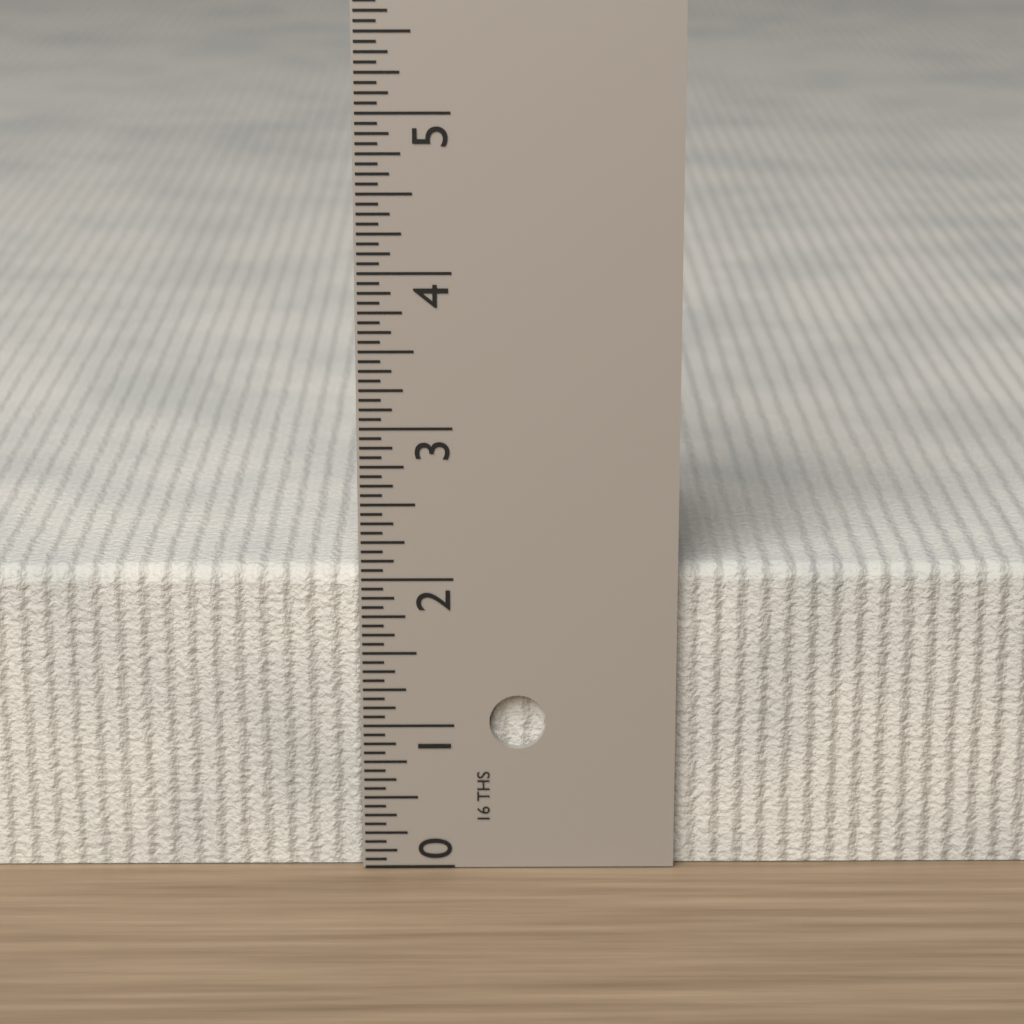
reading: 2.0625 in
